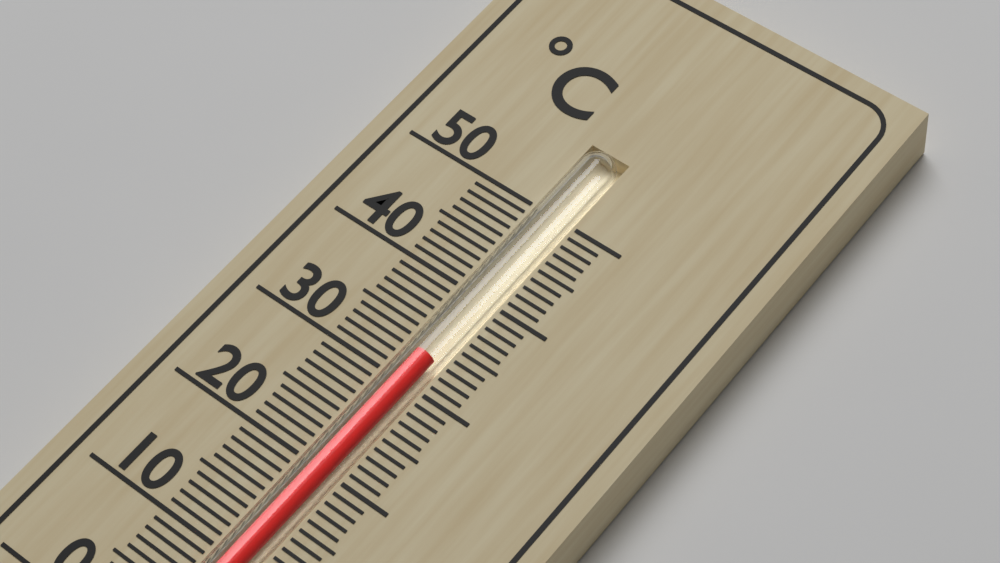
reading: 33 °C
